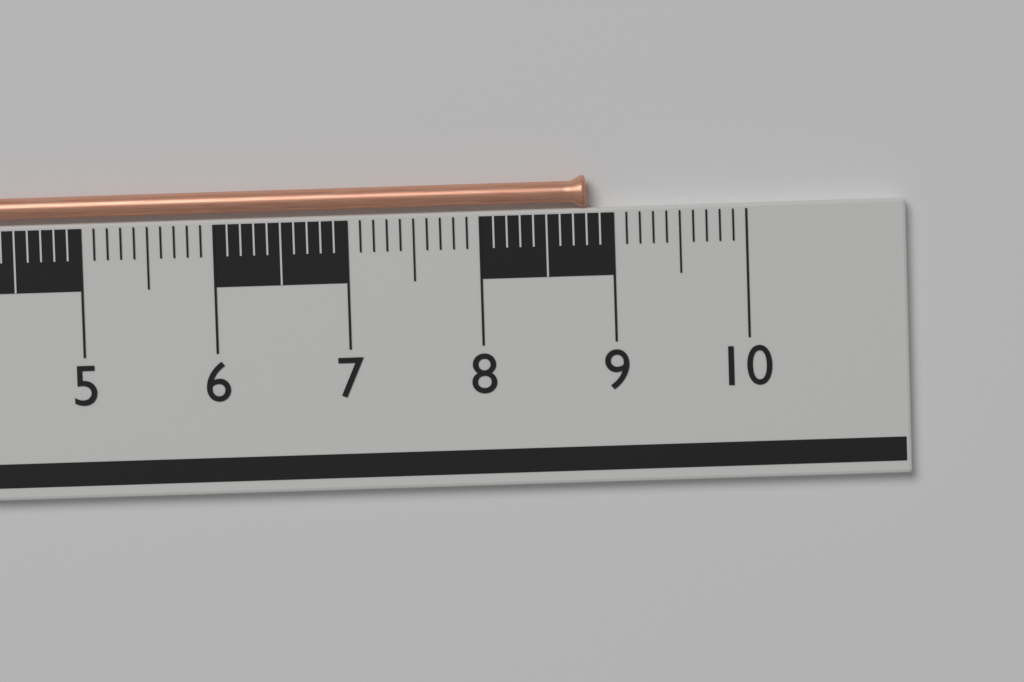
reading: 8.8 cm
